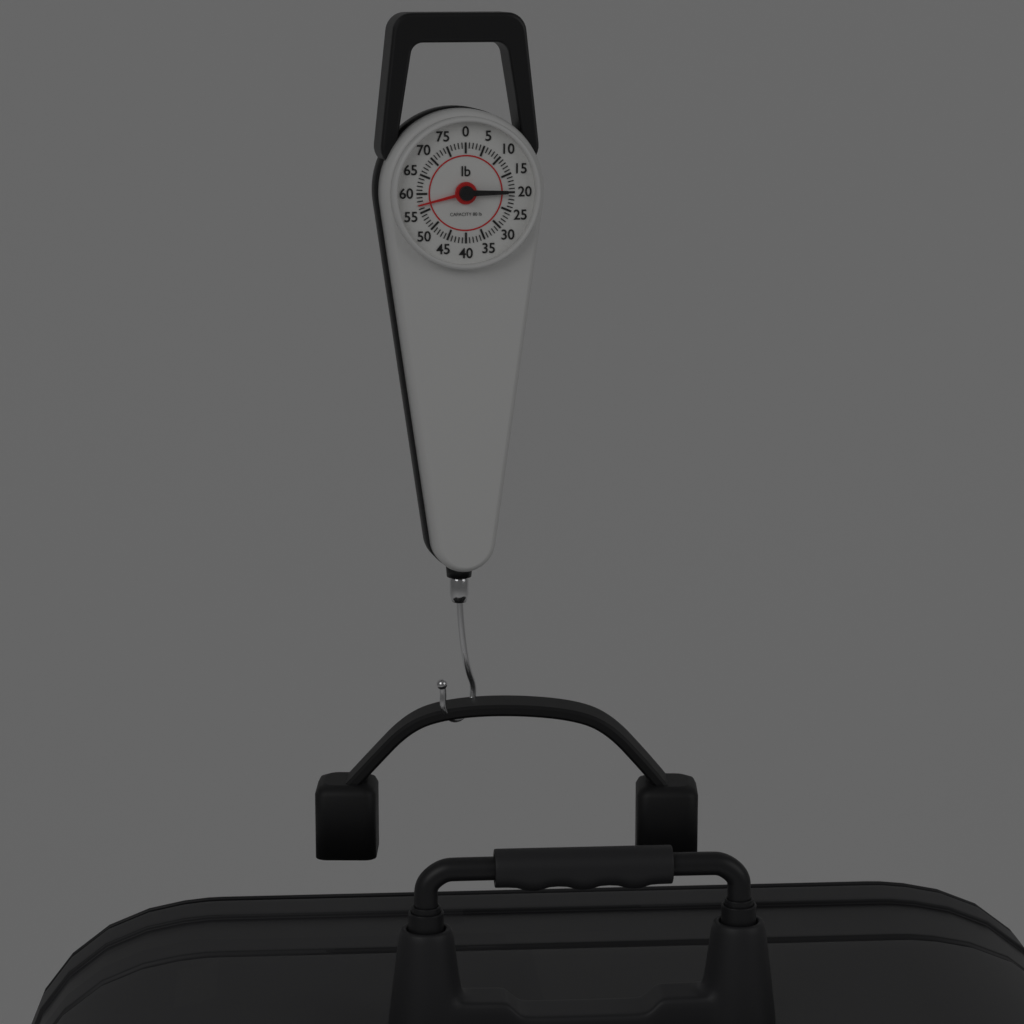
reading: 57 lb
